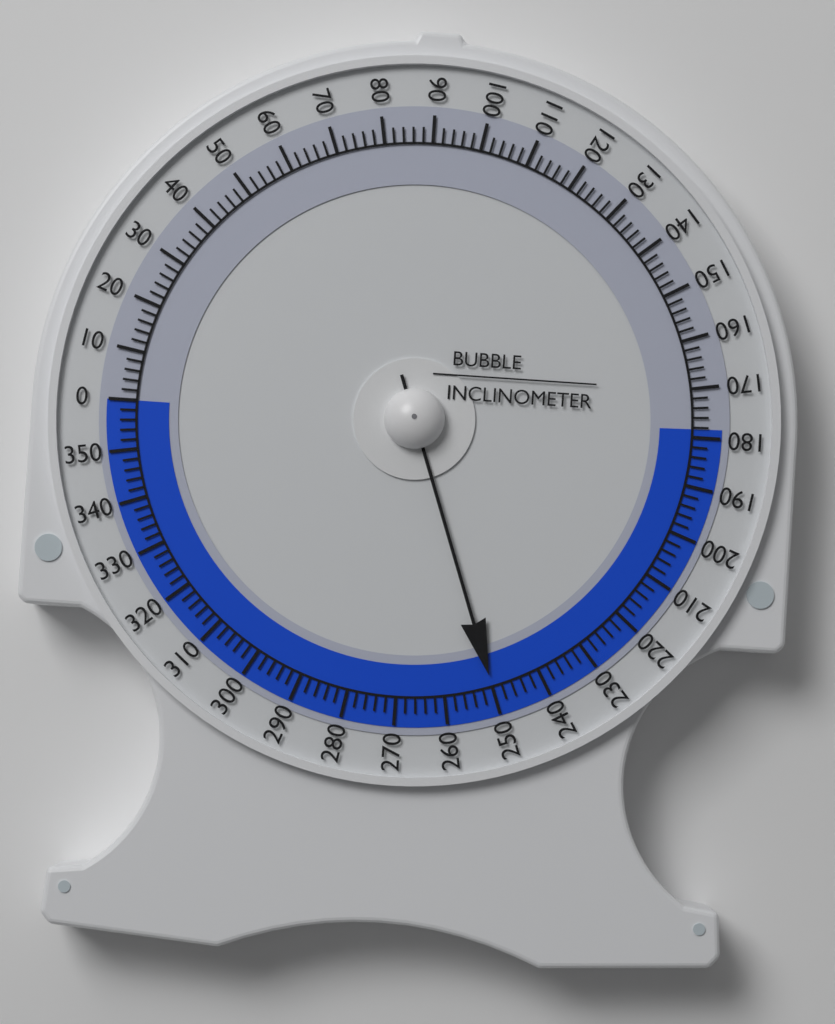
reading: 250 (no unit)
